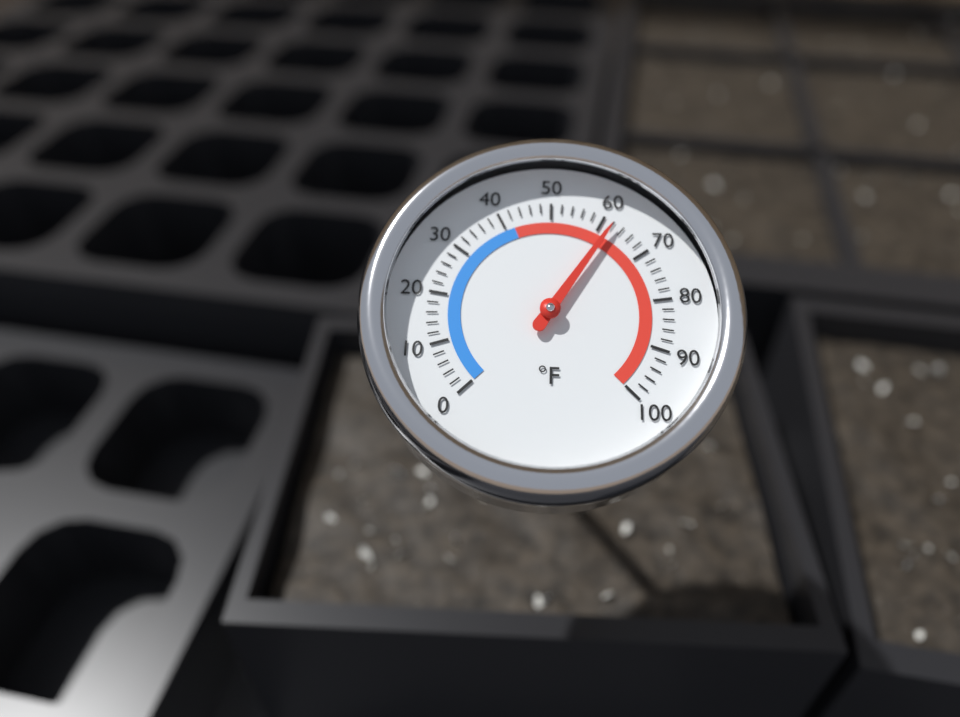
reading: 62 °F
